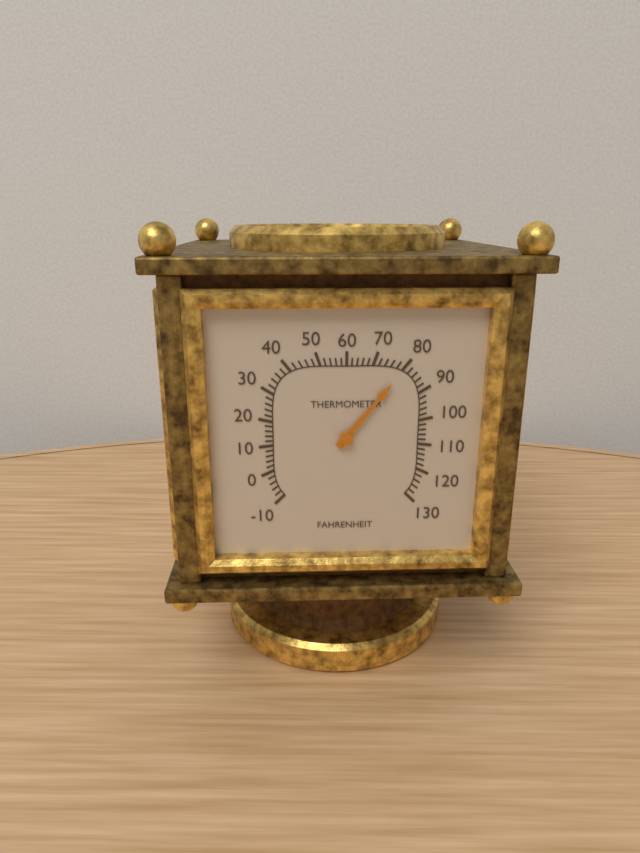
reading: 80 °F
